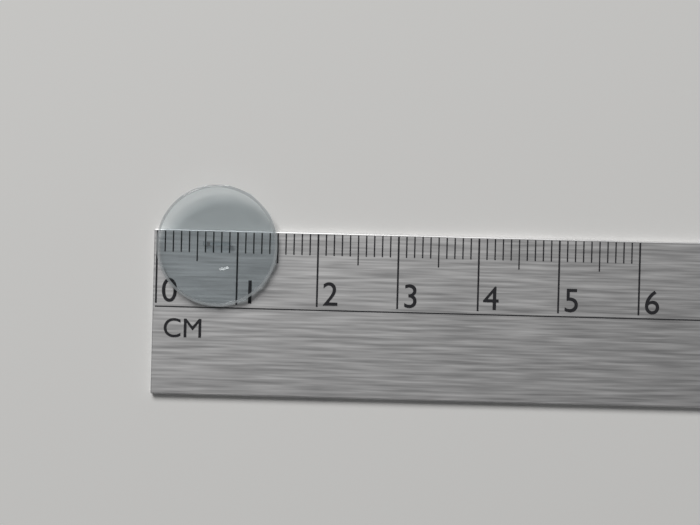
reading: 1.5 cm
